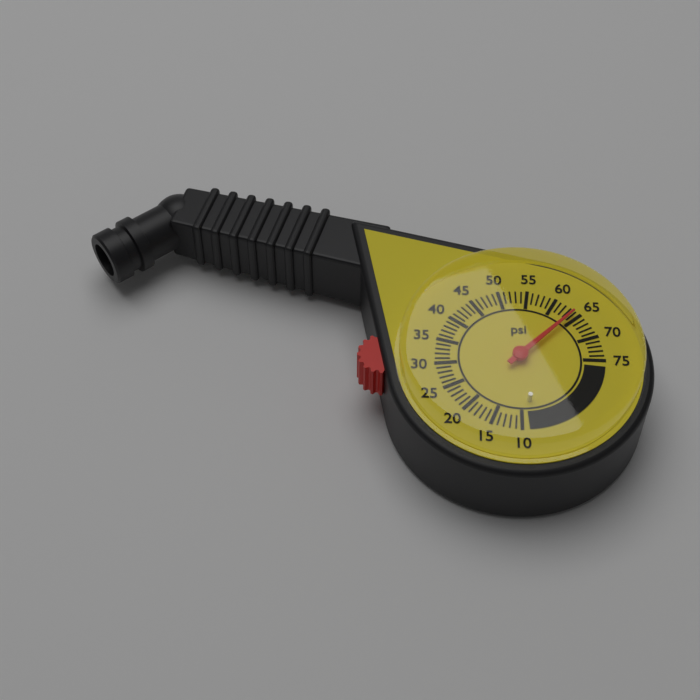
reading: 64 psi
